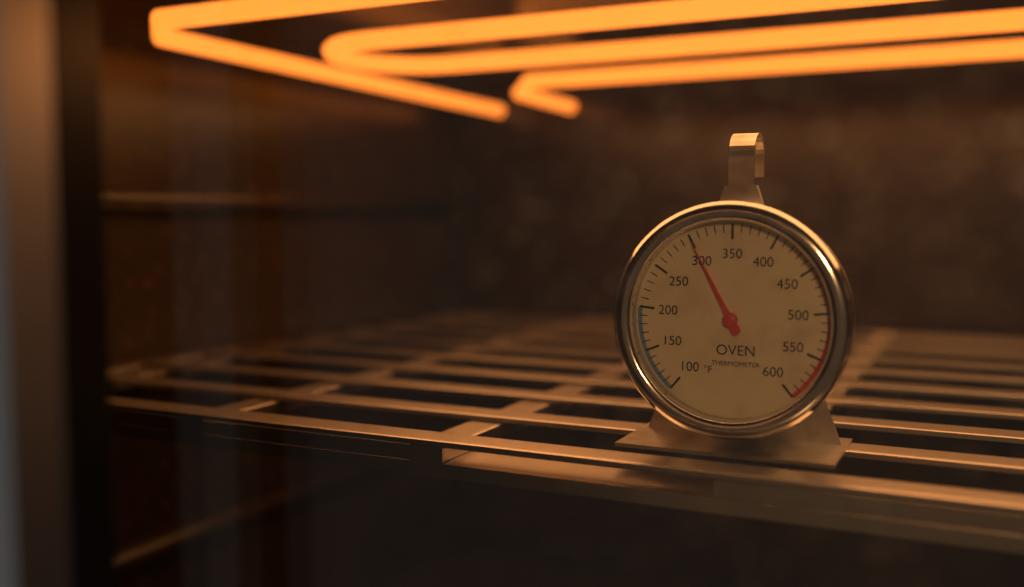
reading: 300 °F
